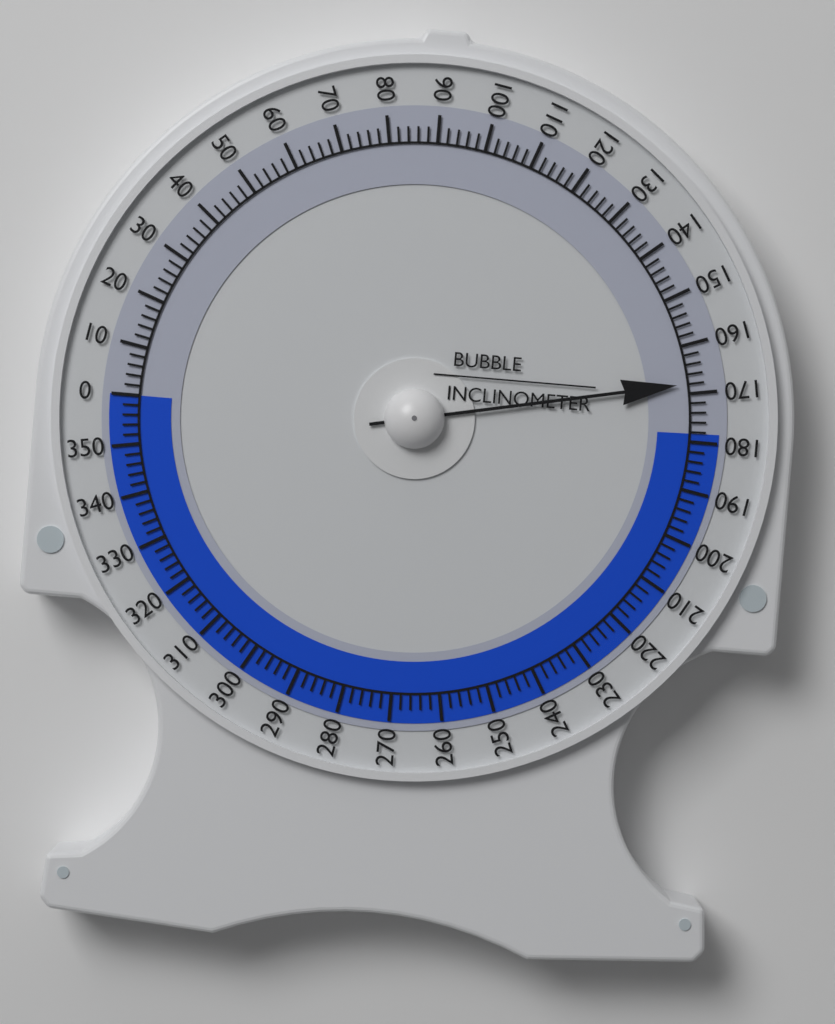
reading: 168 (no unit)
